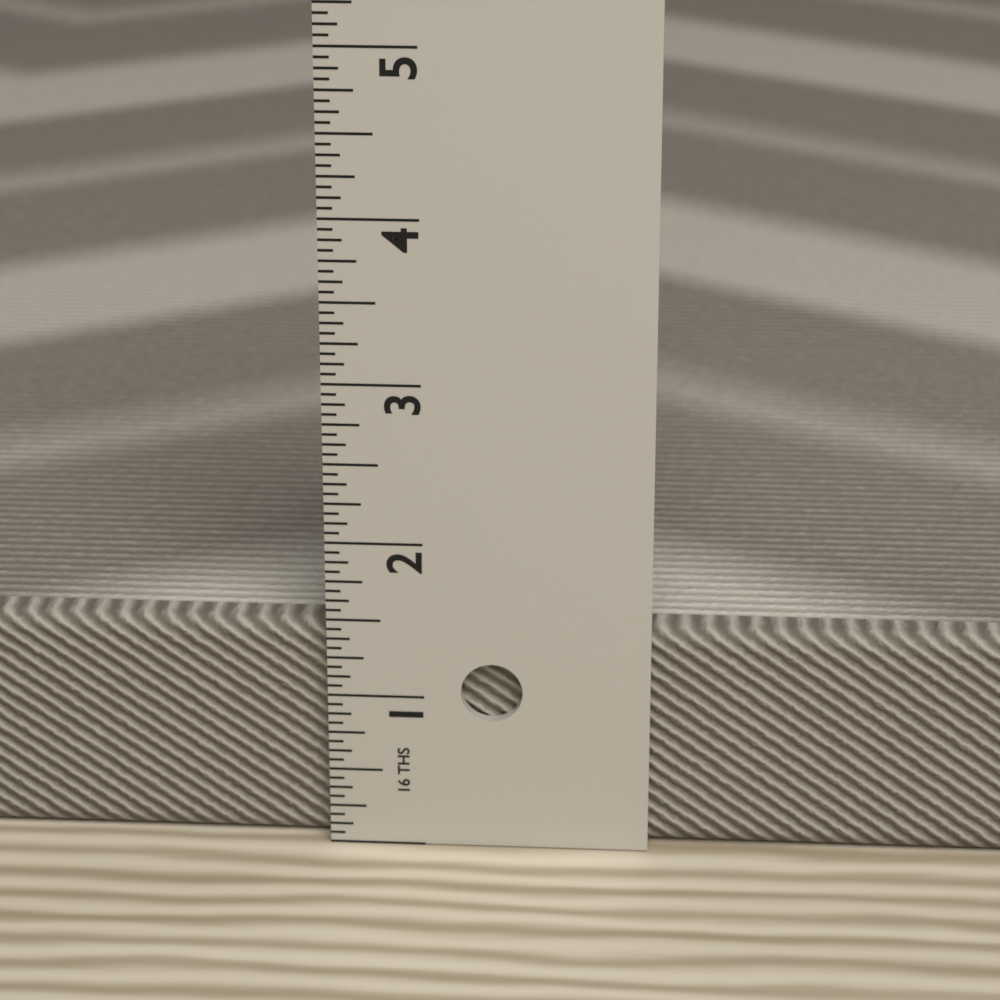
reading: 1.4375 in
